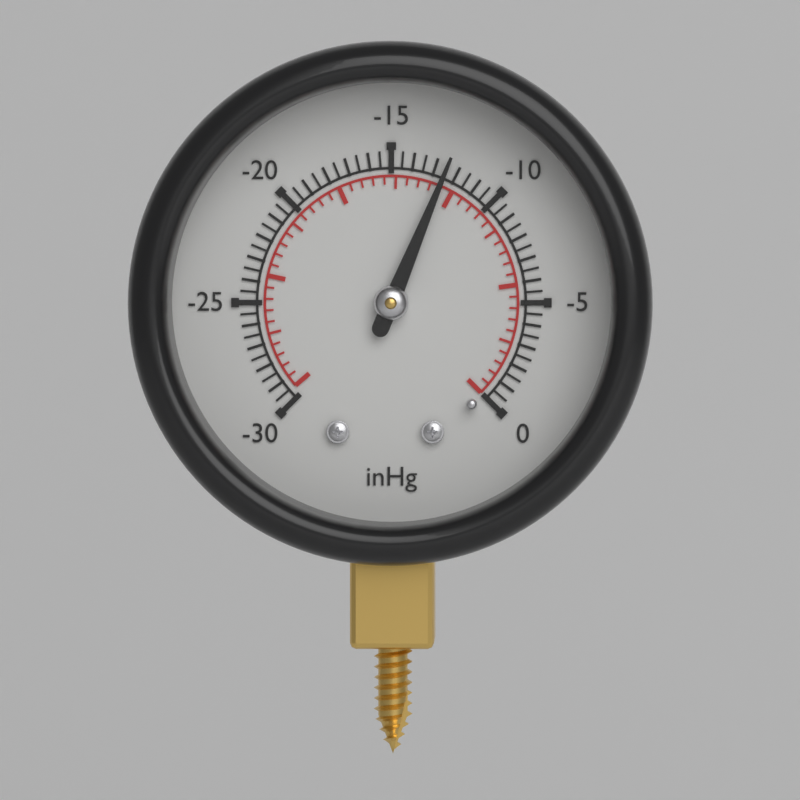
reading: -12.5 inHg
